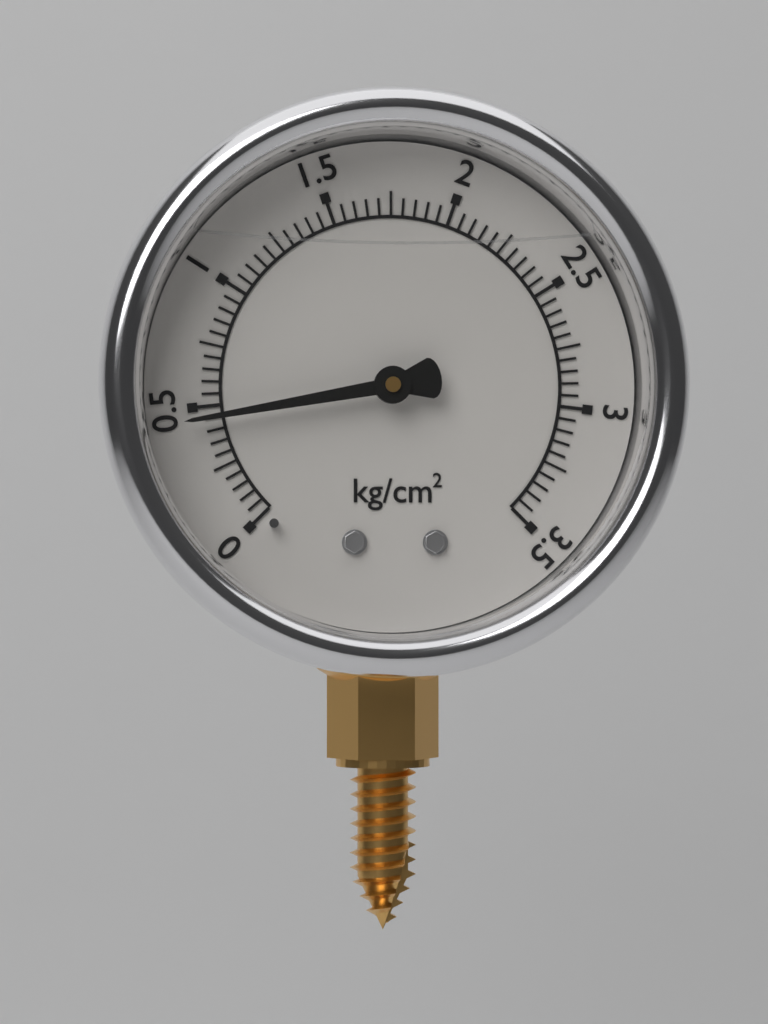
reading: 0.45 kg/cm²
